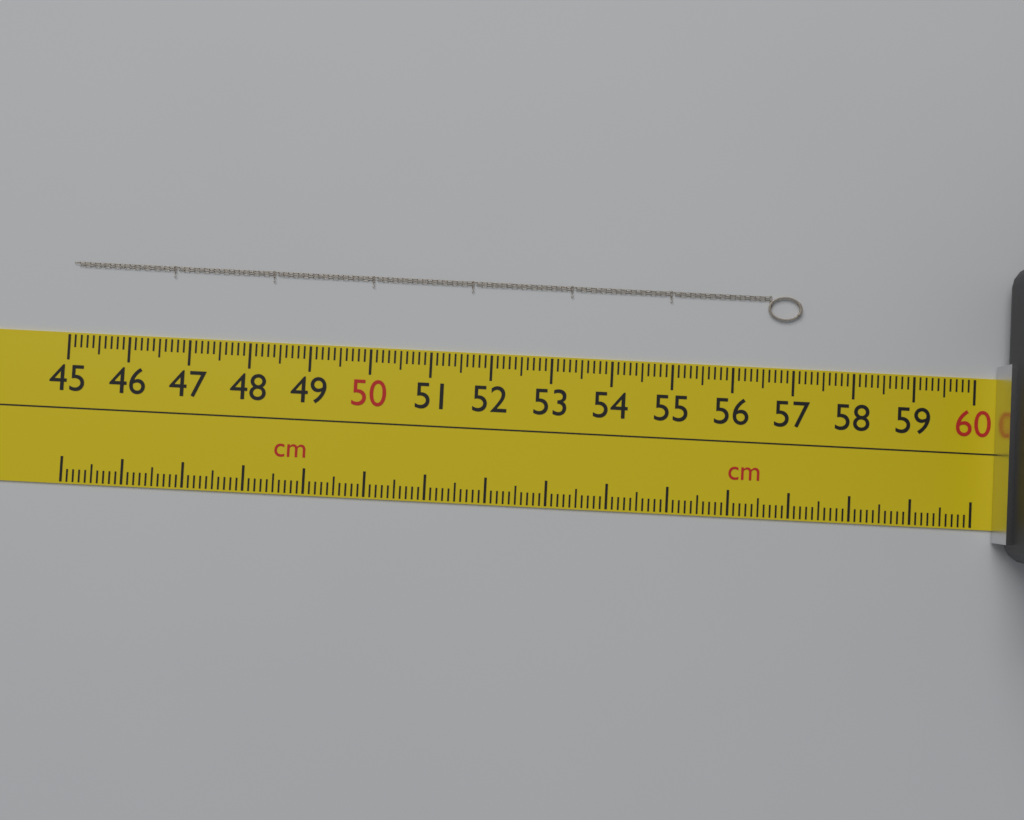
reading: 57.1 cm
